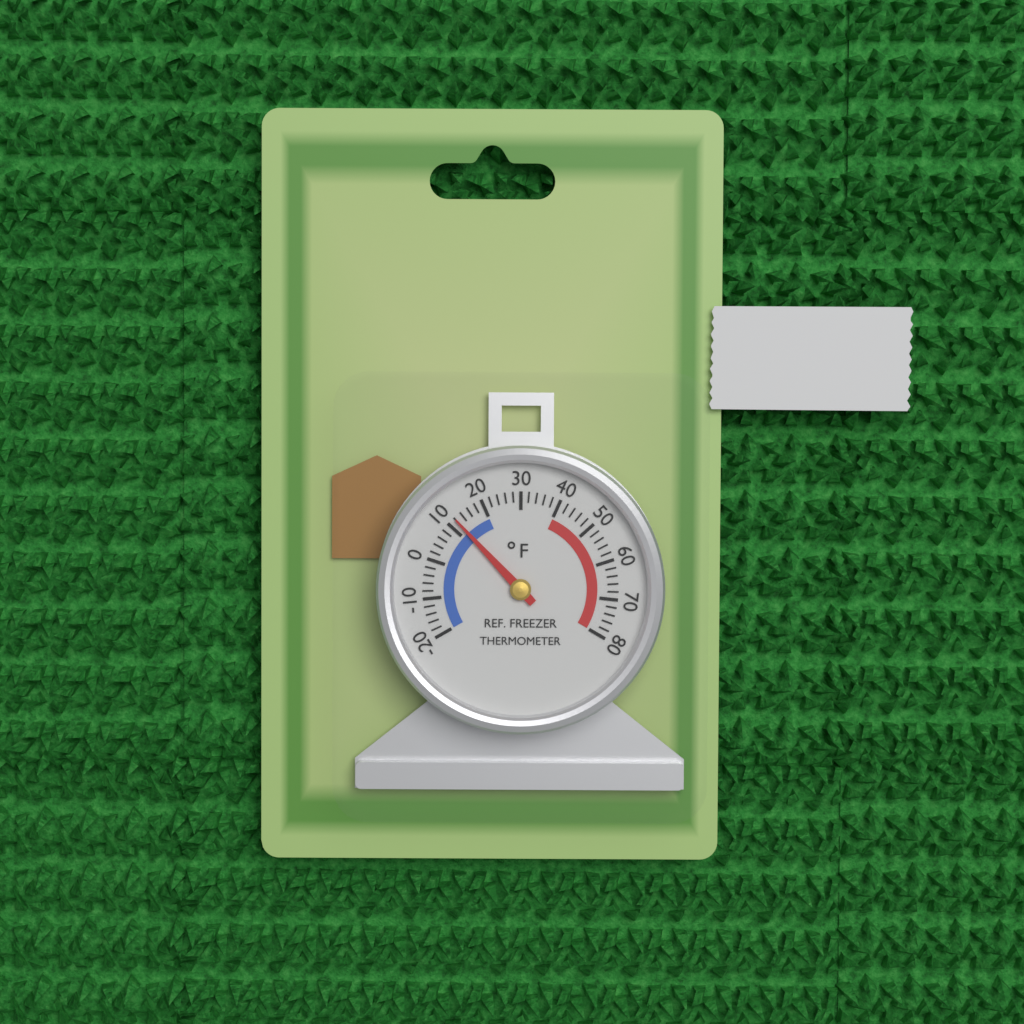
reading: 12 °F
